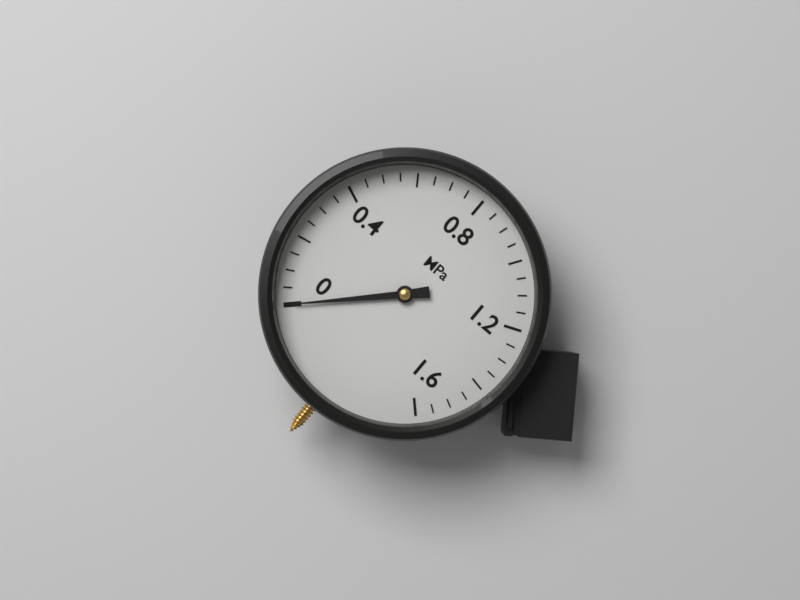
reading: 0.00 MPa
